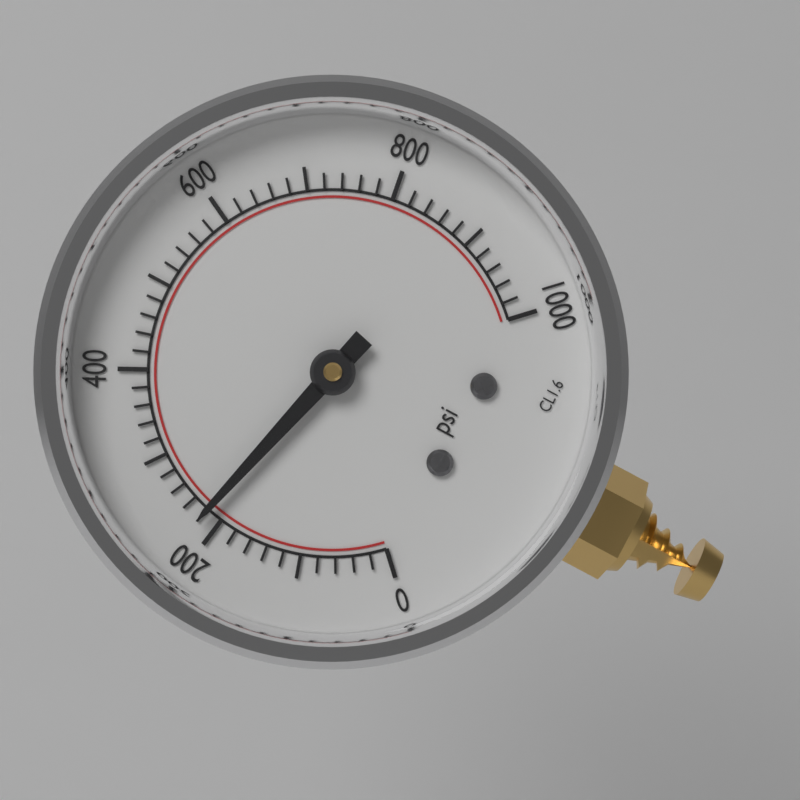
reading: 220 psi
